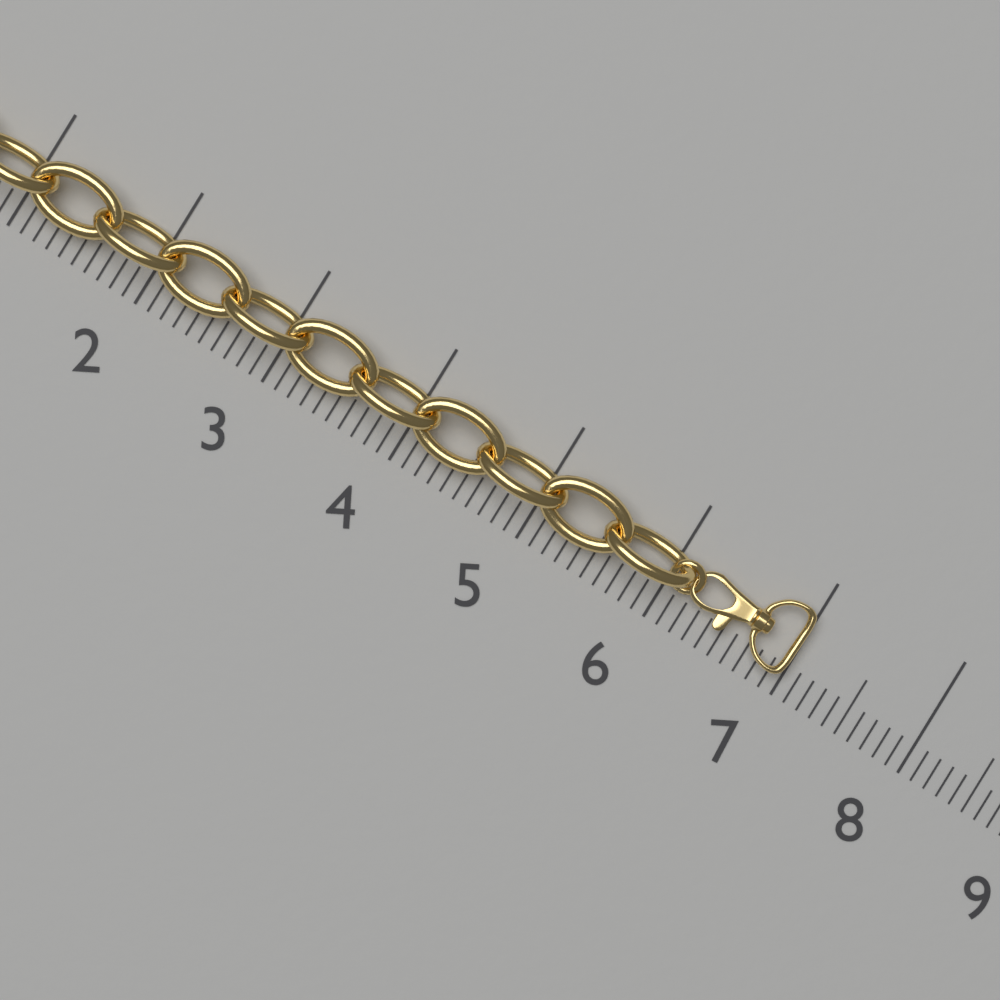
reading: 7.0 (no unit)
